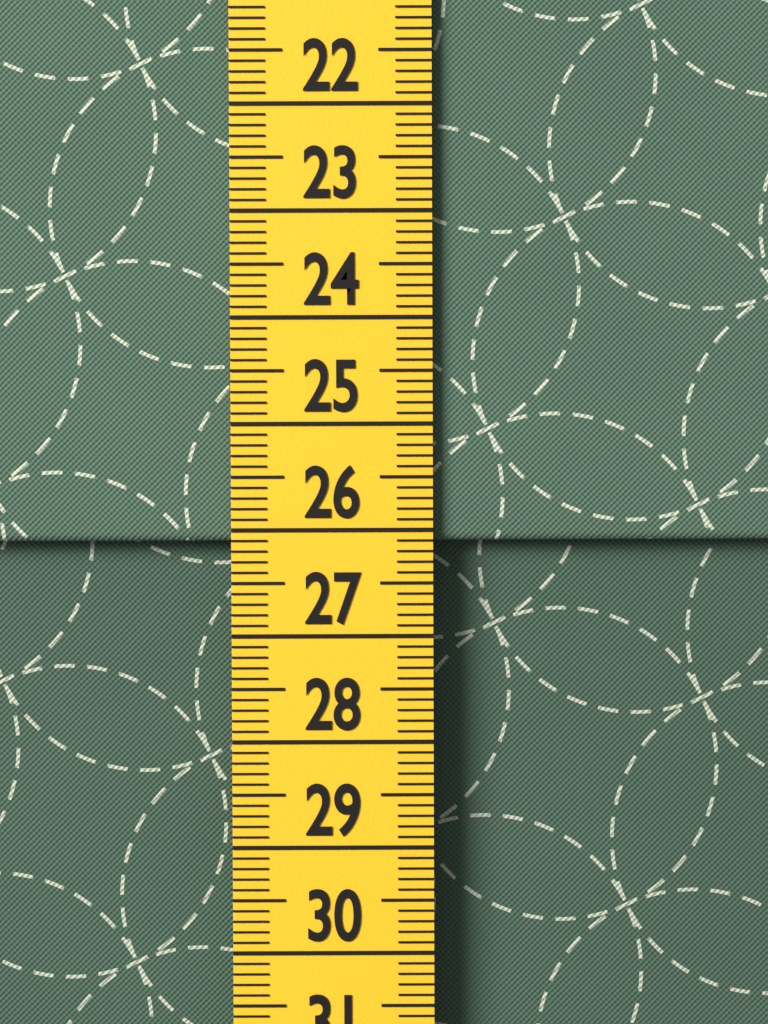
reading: 26.1 cm
